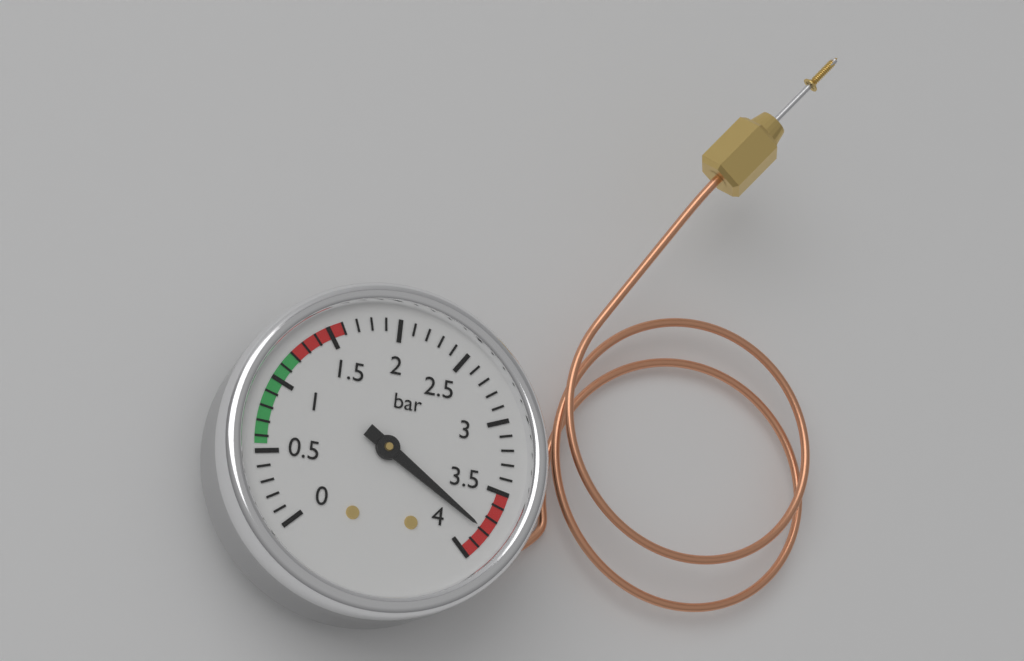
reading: 3.8 bar
